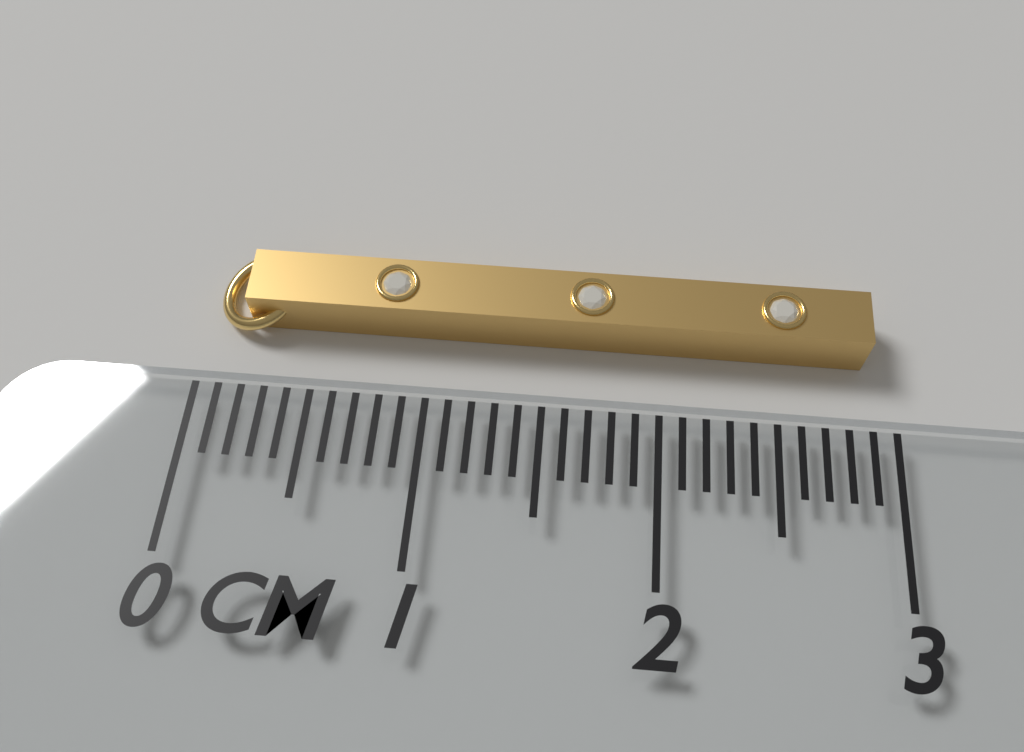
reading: 2.9 cm
